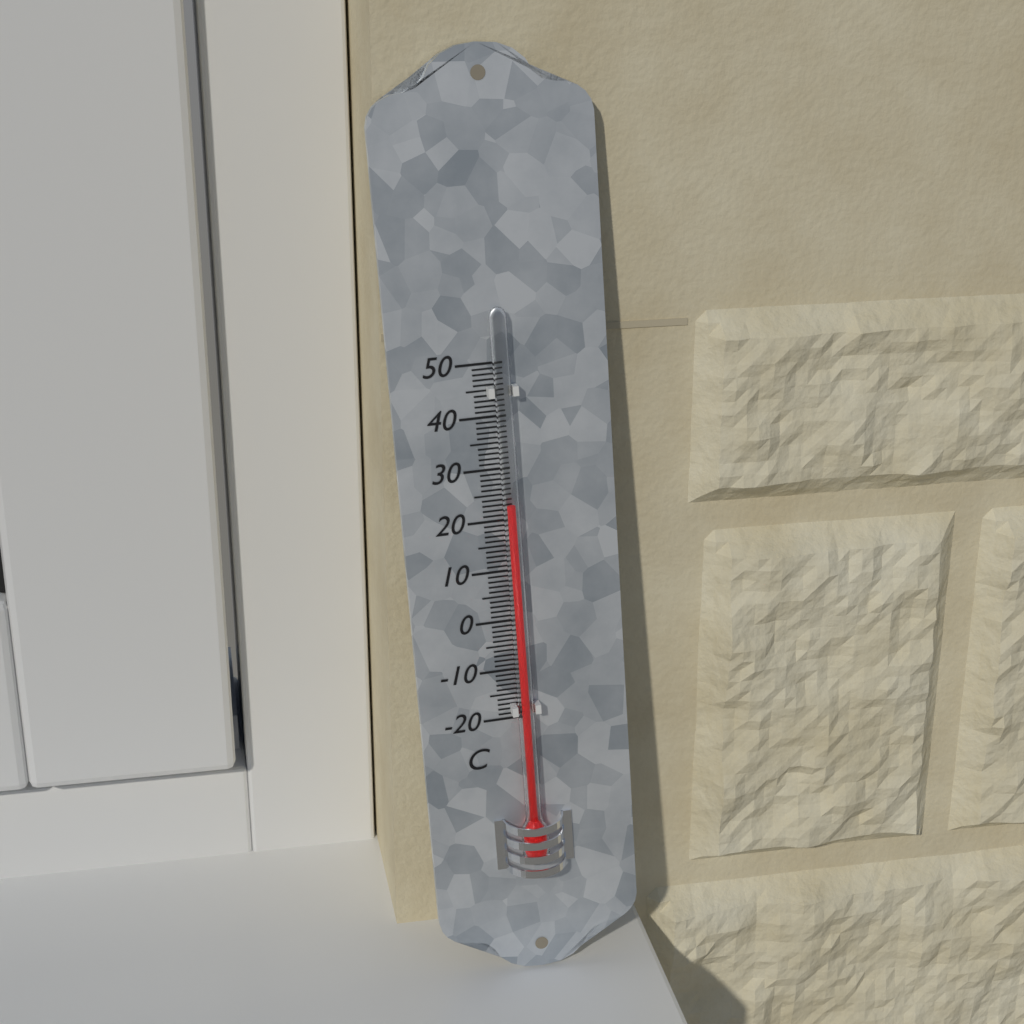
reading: 23 °C
